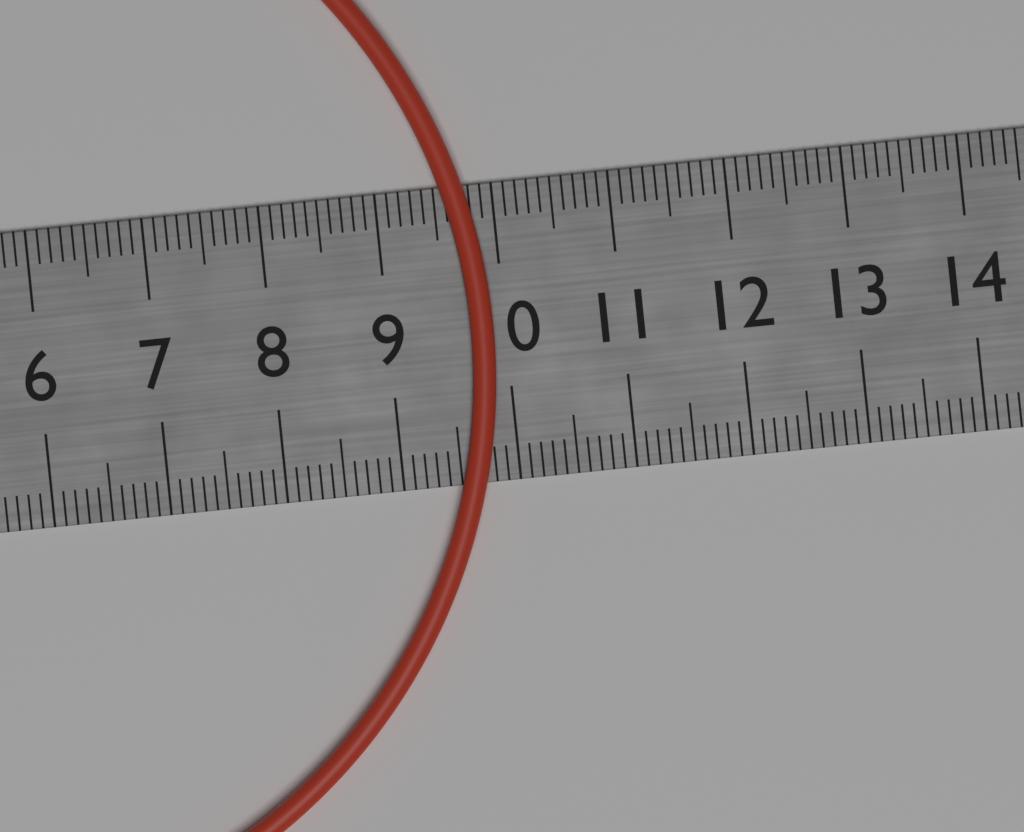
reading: 9.9 cm
